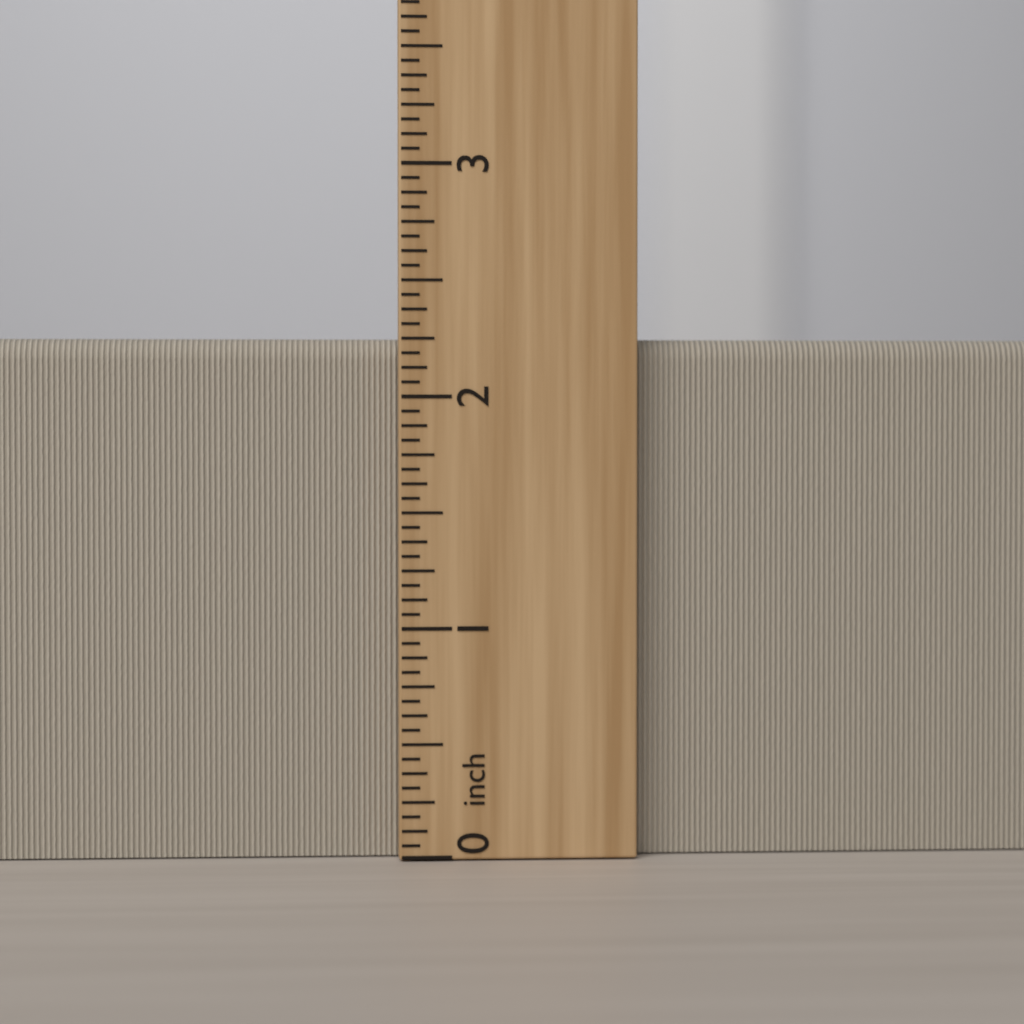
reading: 2.2500 inch
